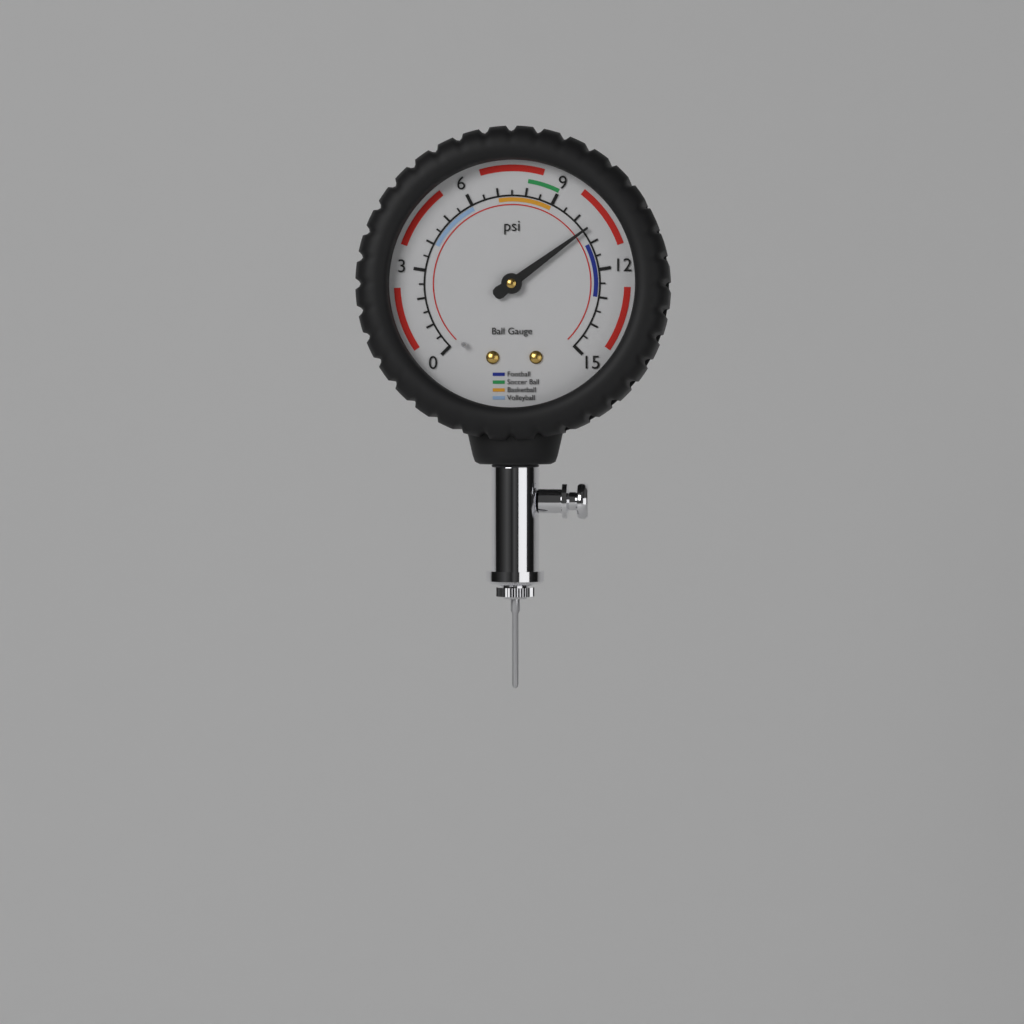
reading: 10.5 psi
